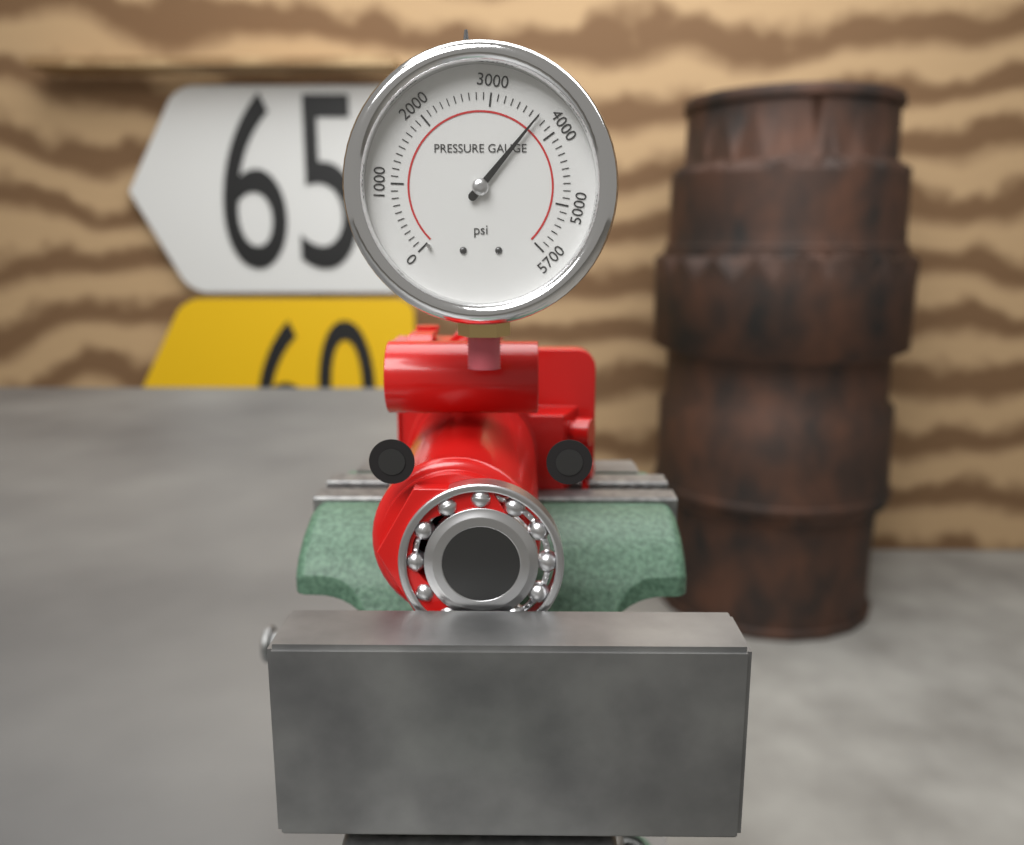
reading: 3700 psi
